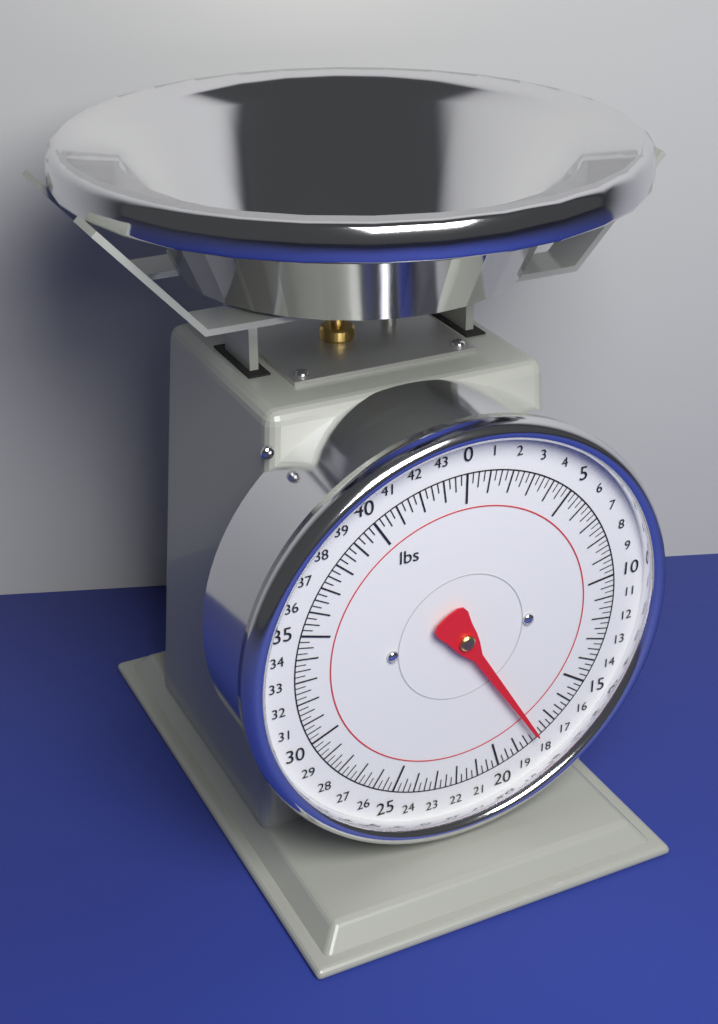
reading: 18.00 lbs
